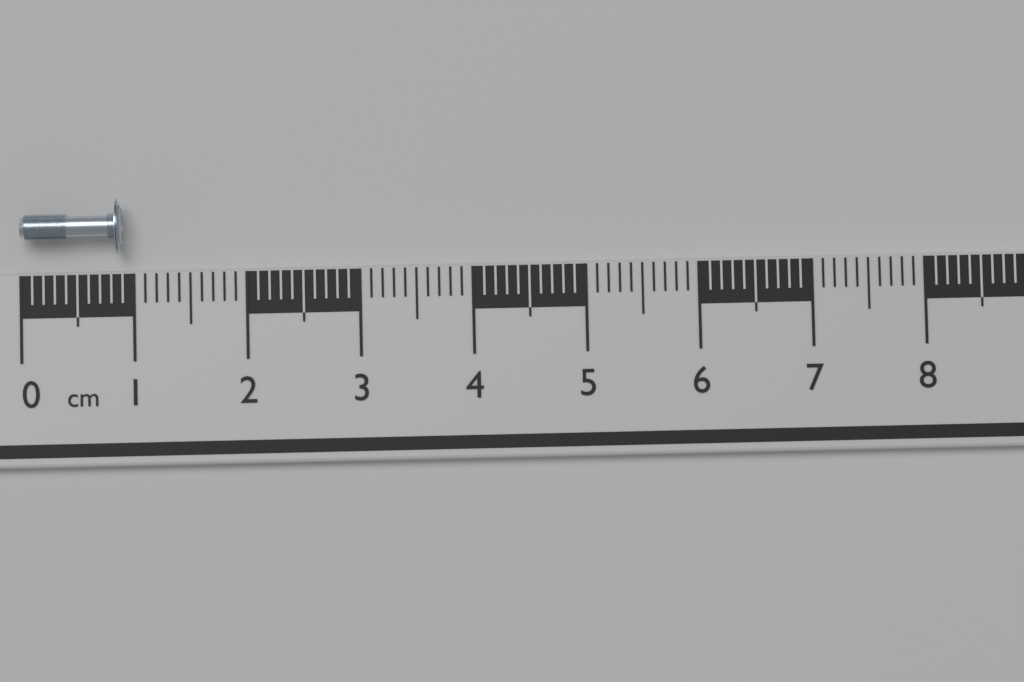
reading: 0.9 cm
